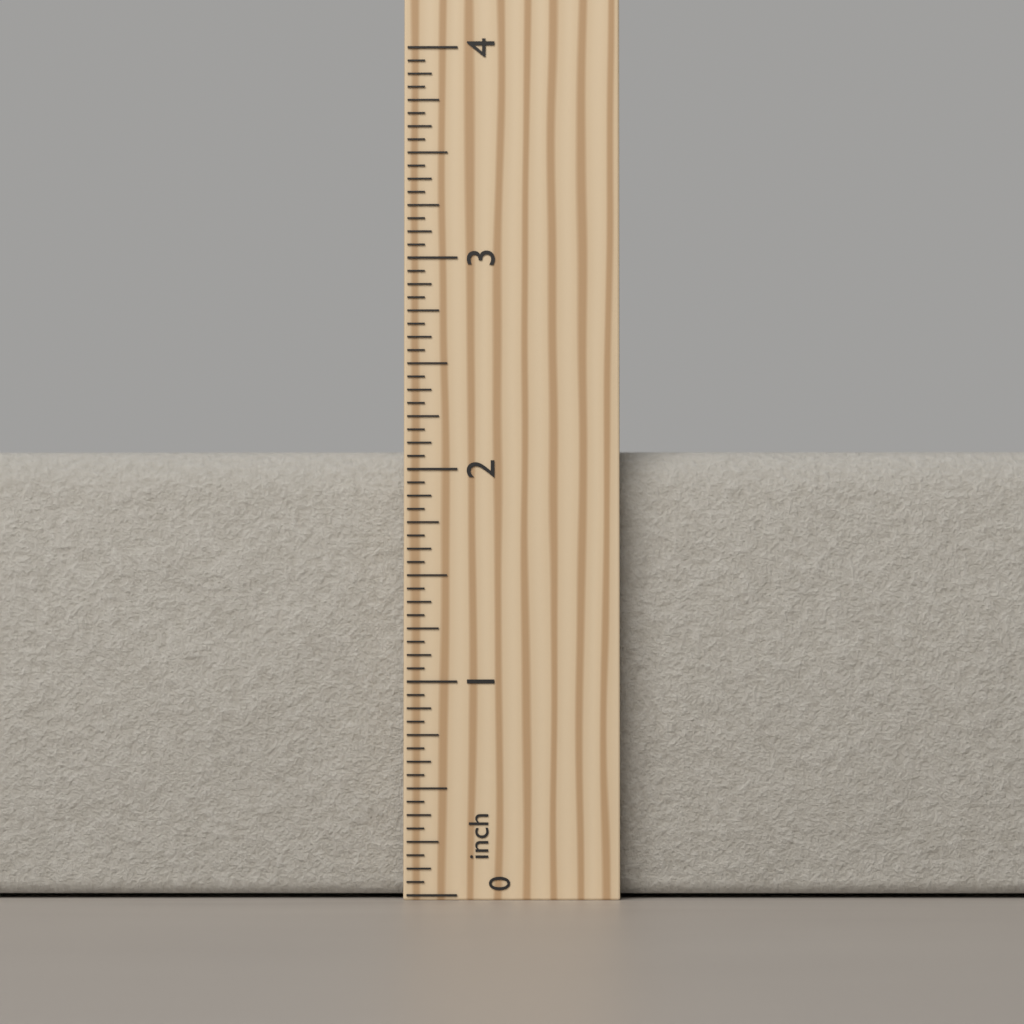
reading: 2.1250 inch
